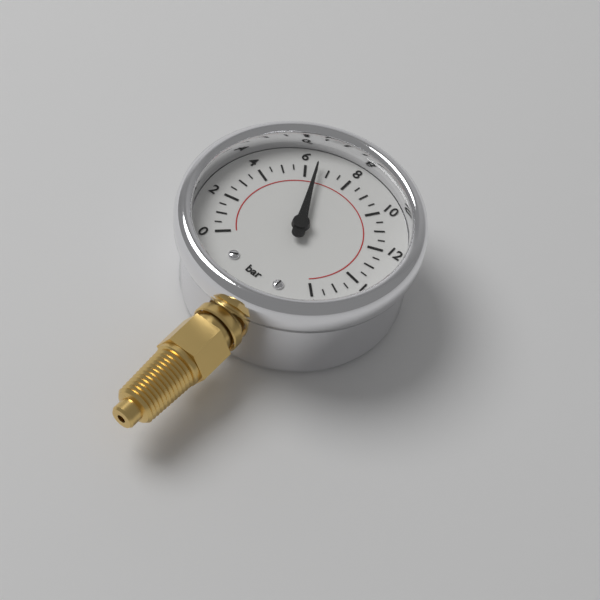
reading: 6.5 bar
